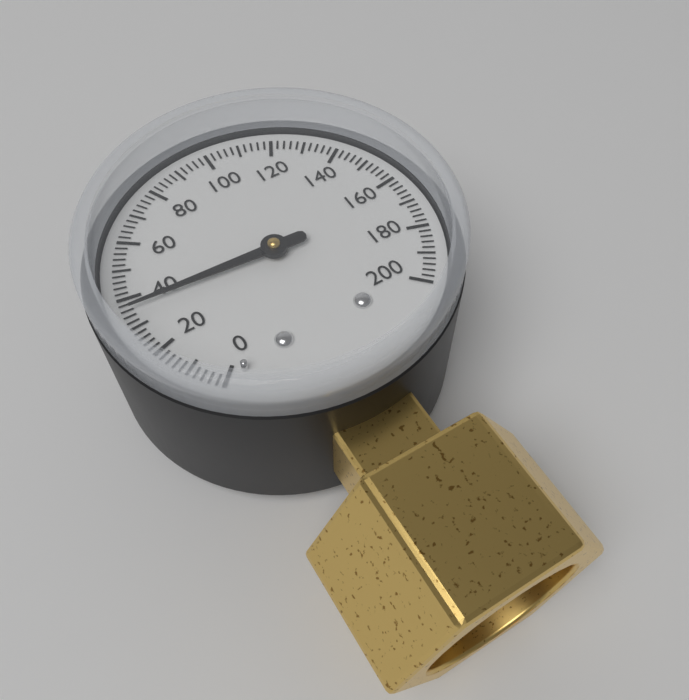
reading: 36 (no unit)
